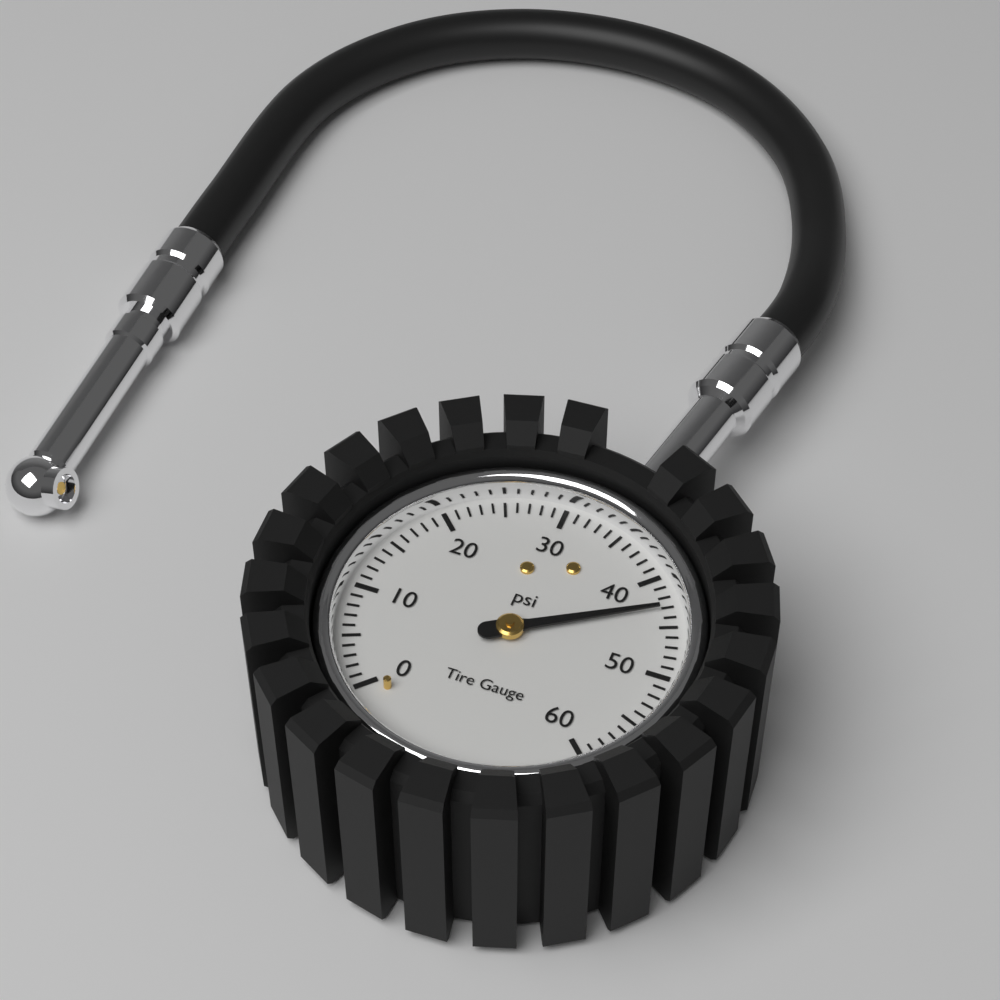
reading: 43 psi
